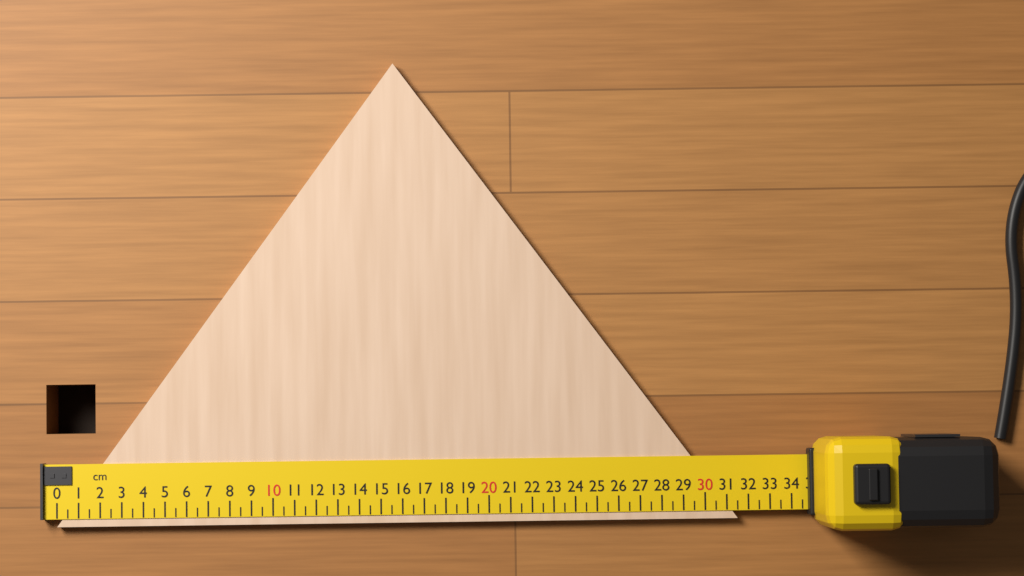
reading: 31.5 cm
